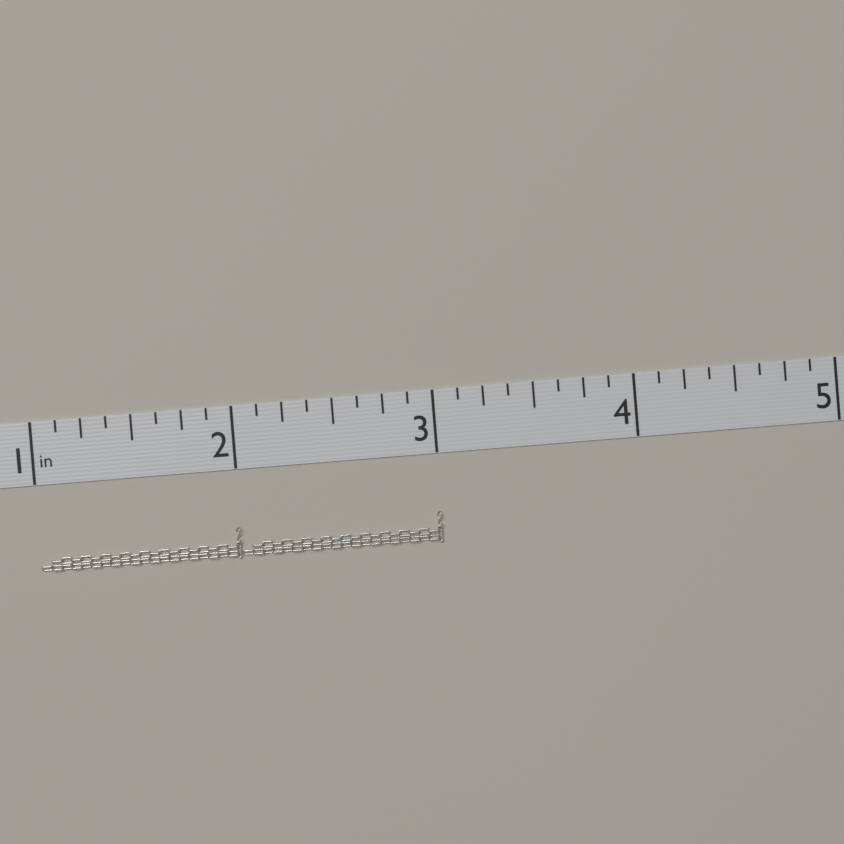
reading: 3.000 in
